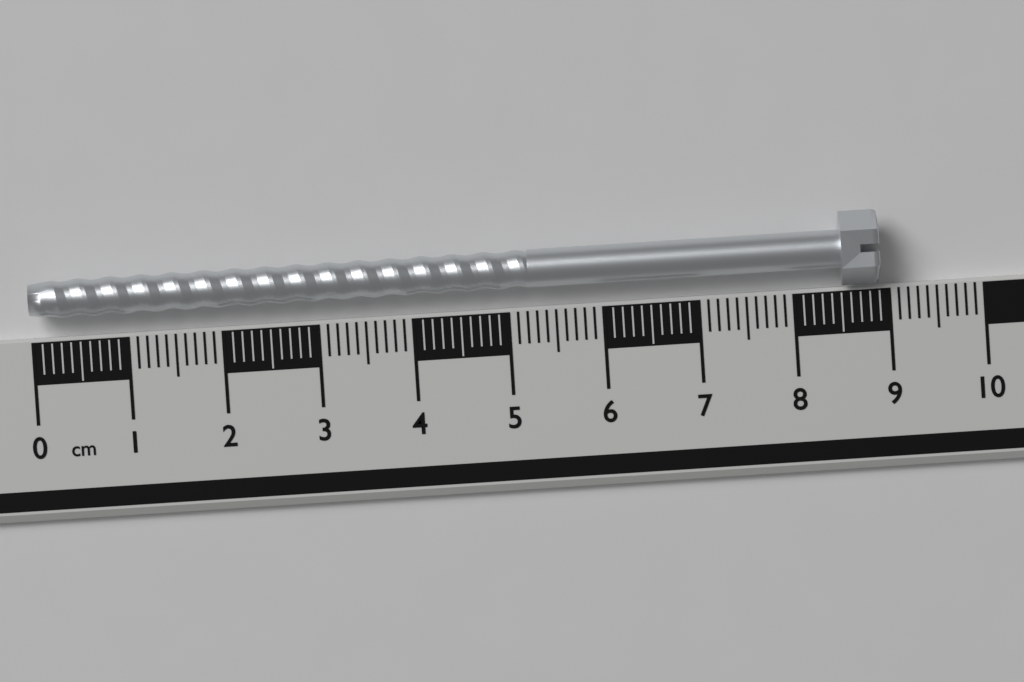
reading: 8.9 cm
